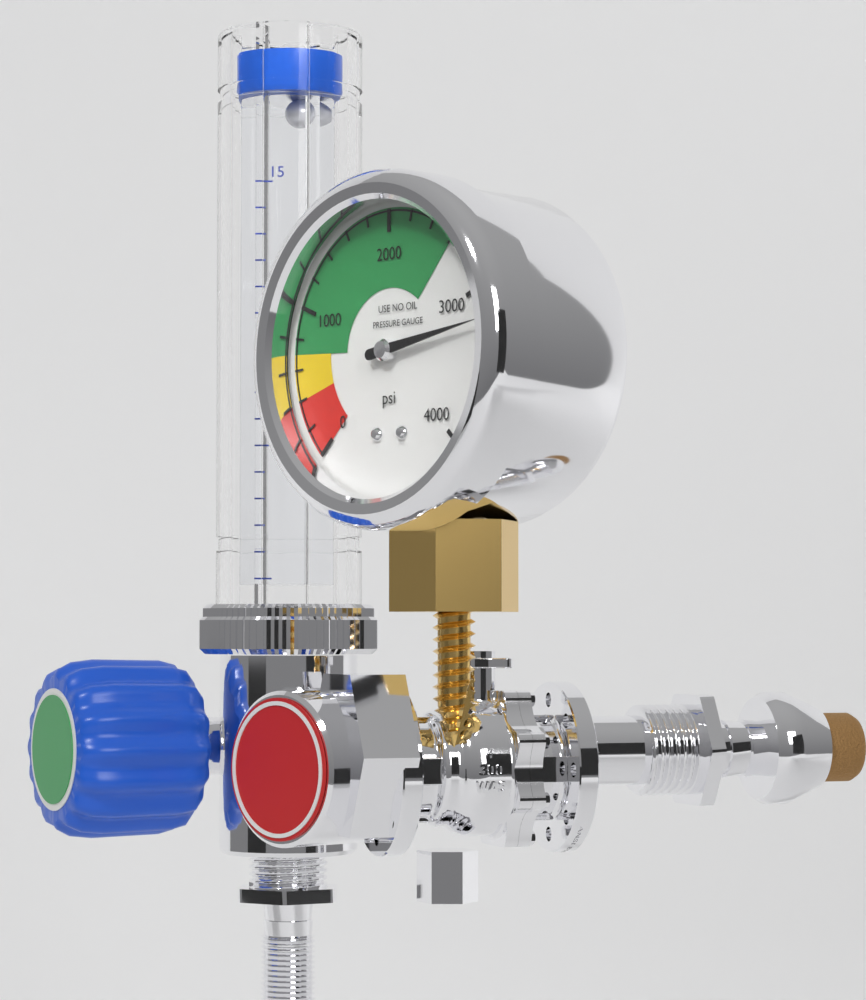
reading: 3200 psi
